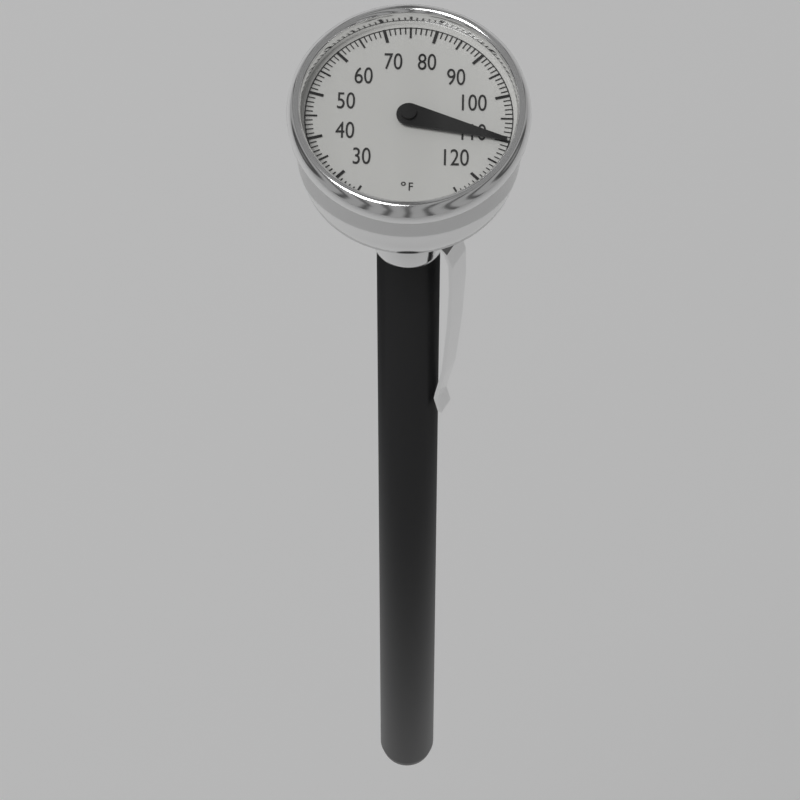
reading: 110 °F
